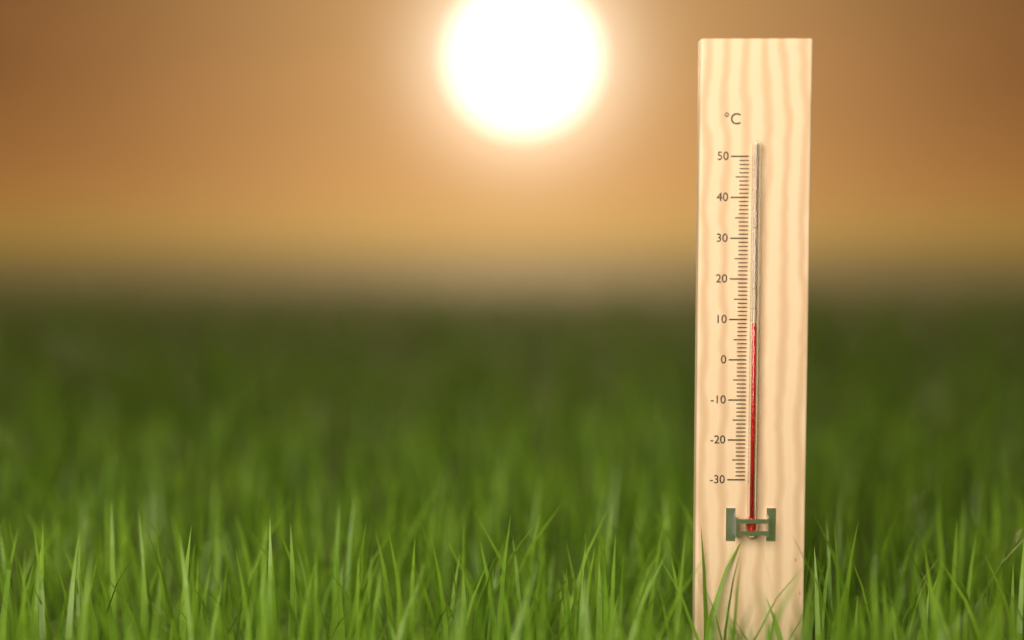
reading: 9 °C
